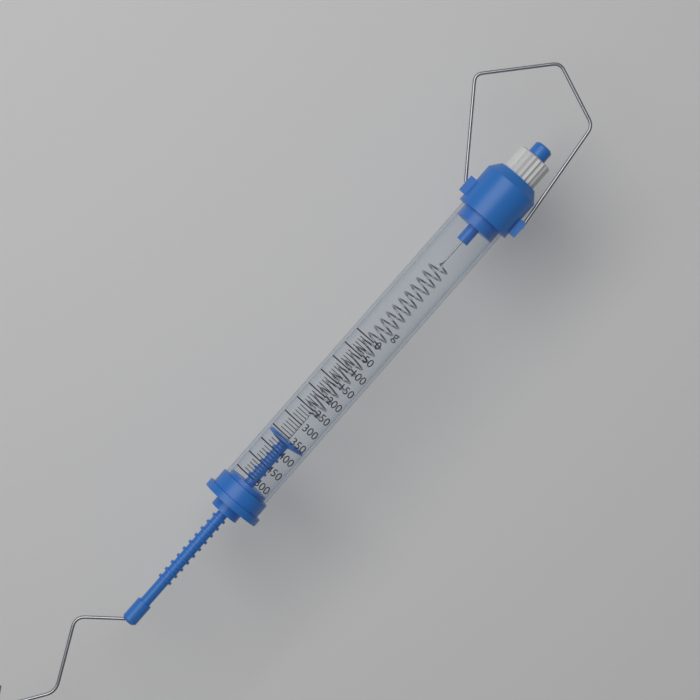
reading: 360 g
